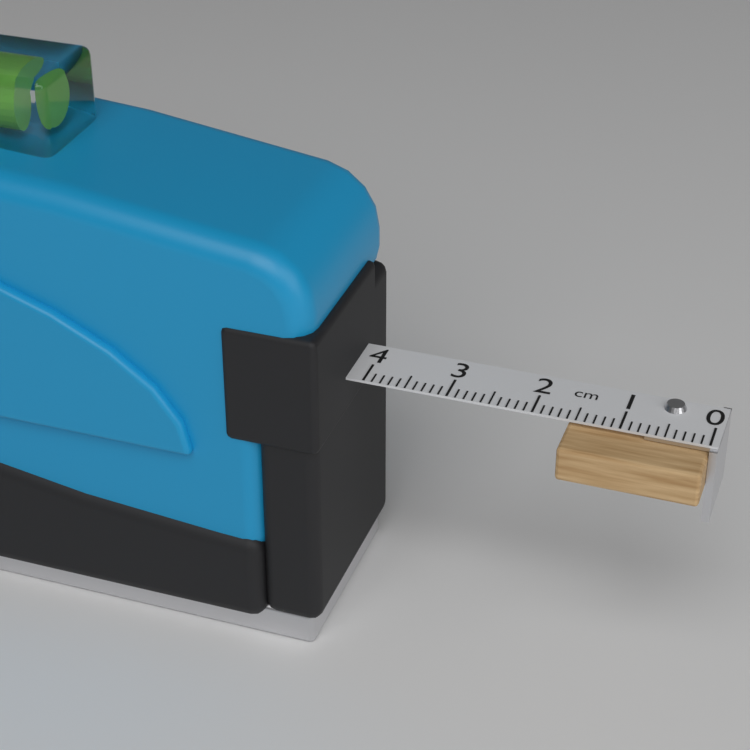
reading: 1.6 cm
